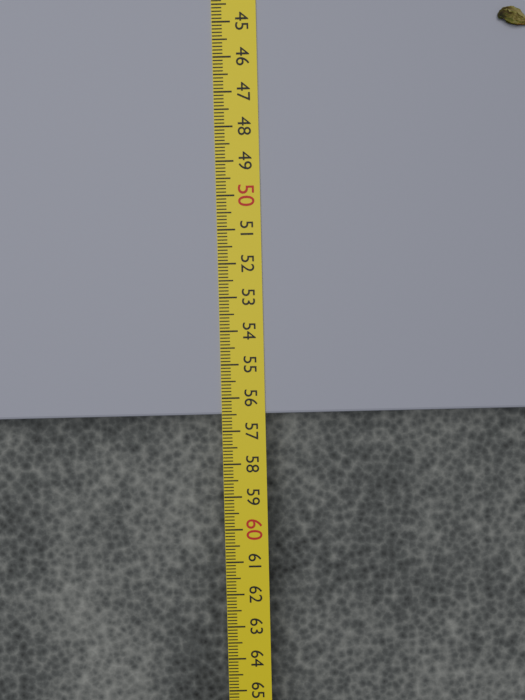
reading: 56.5 cm
